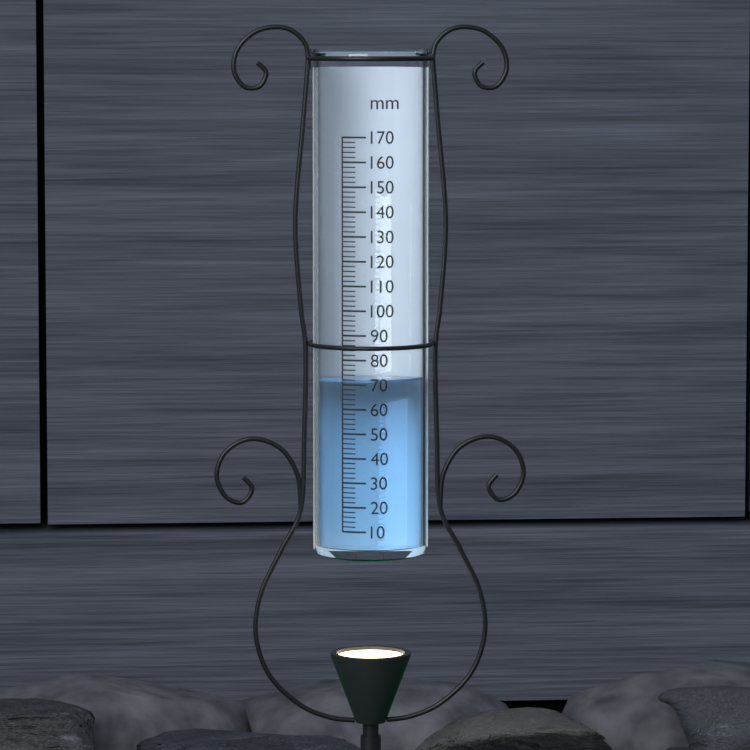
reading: 72 mm
